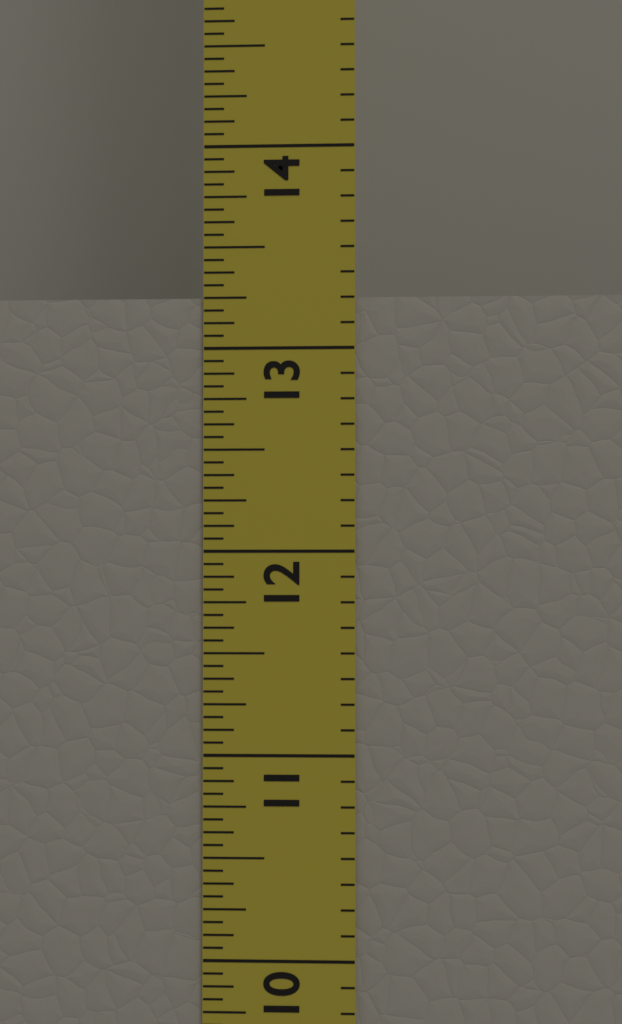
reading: 13.2500 in
